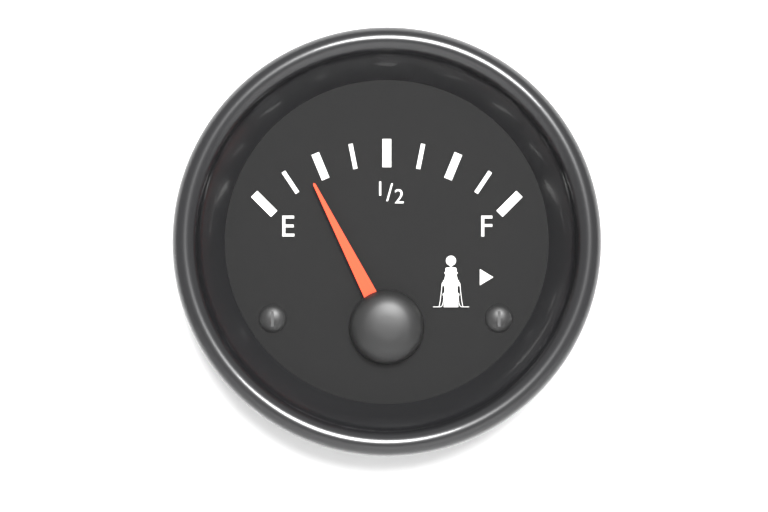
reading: 0.200 (no unit)
